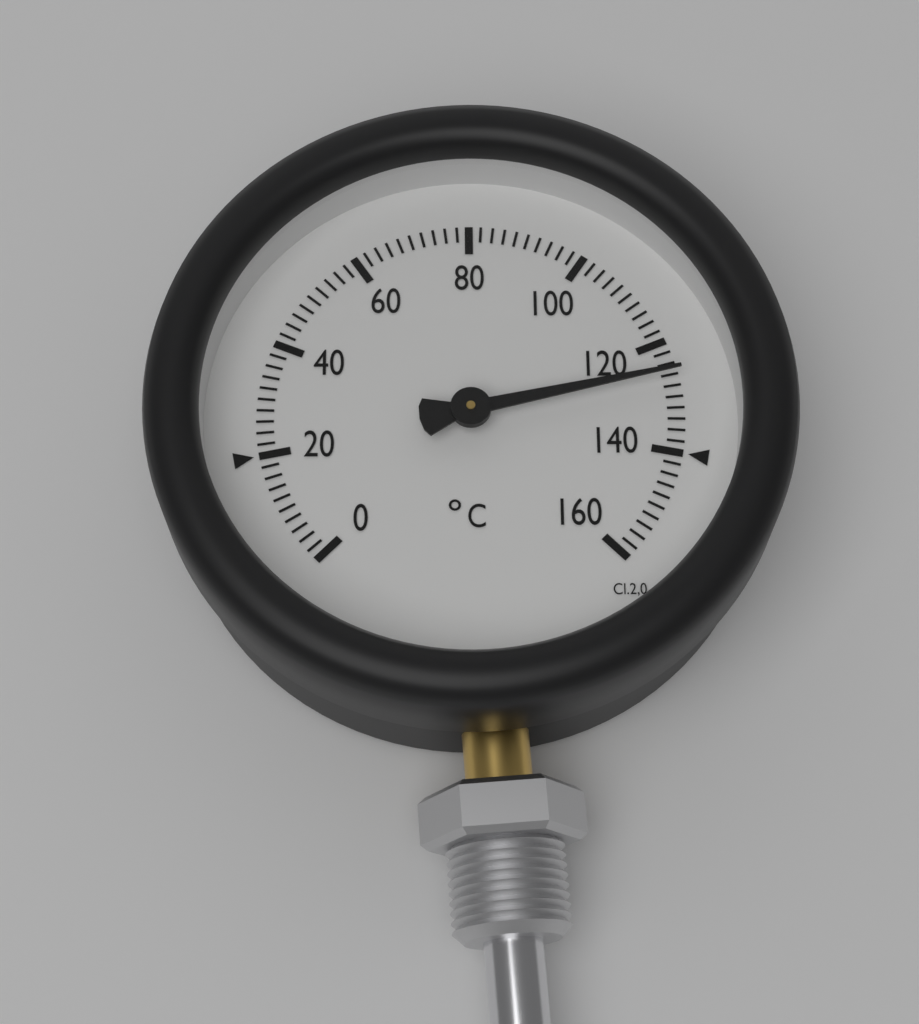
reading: 126 °C
